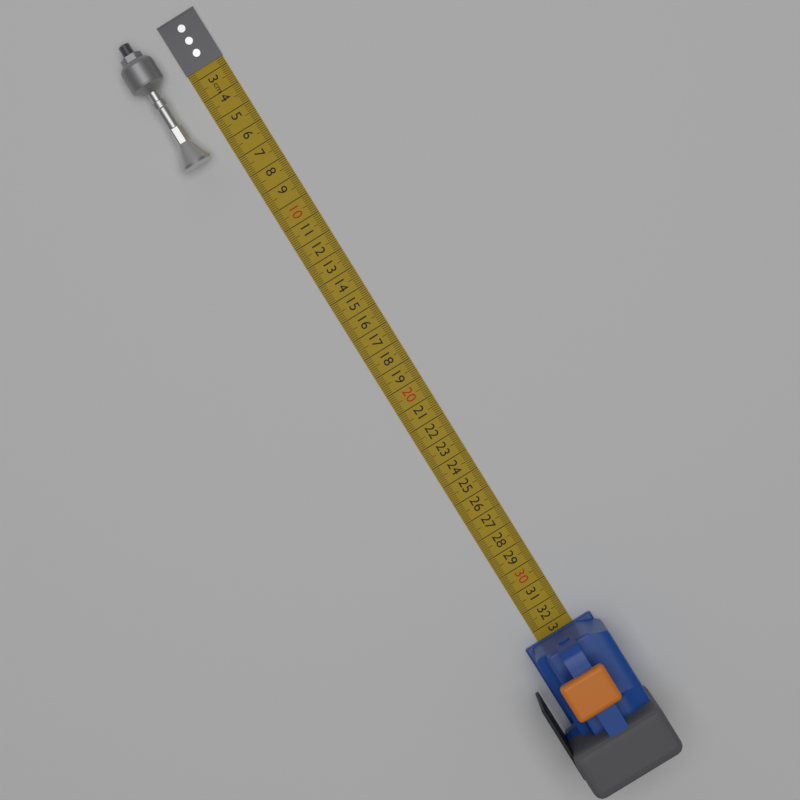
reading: 6.4 cm
